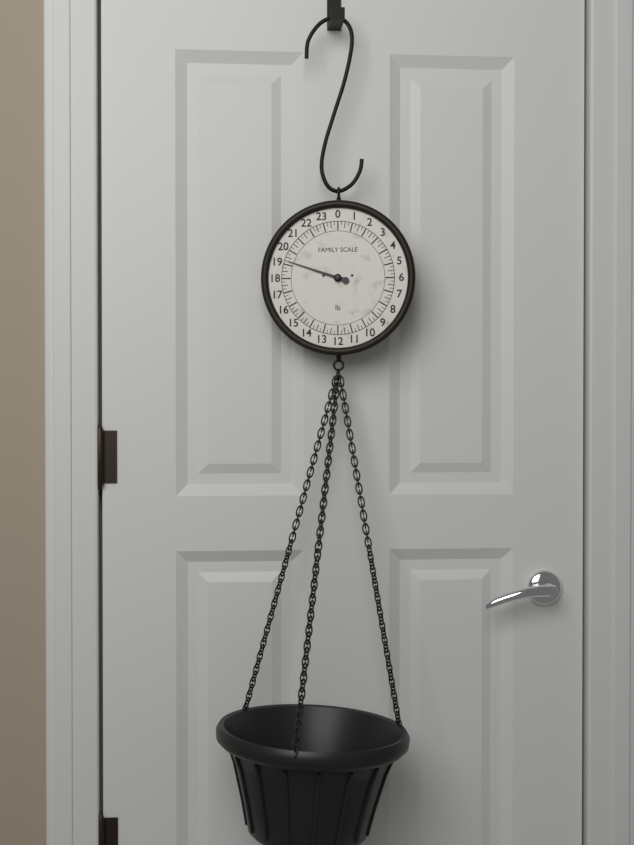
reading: 19.25 lb
